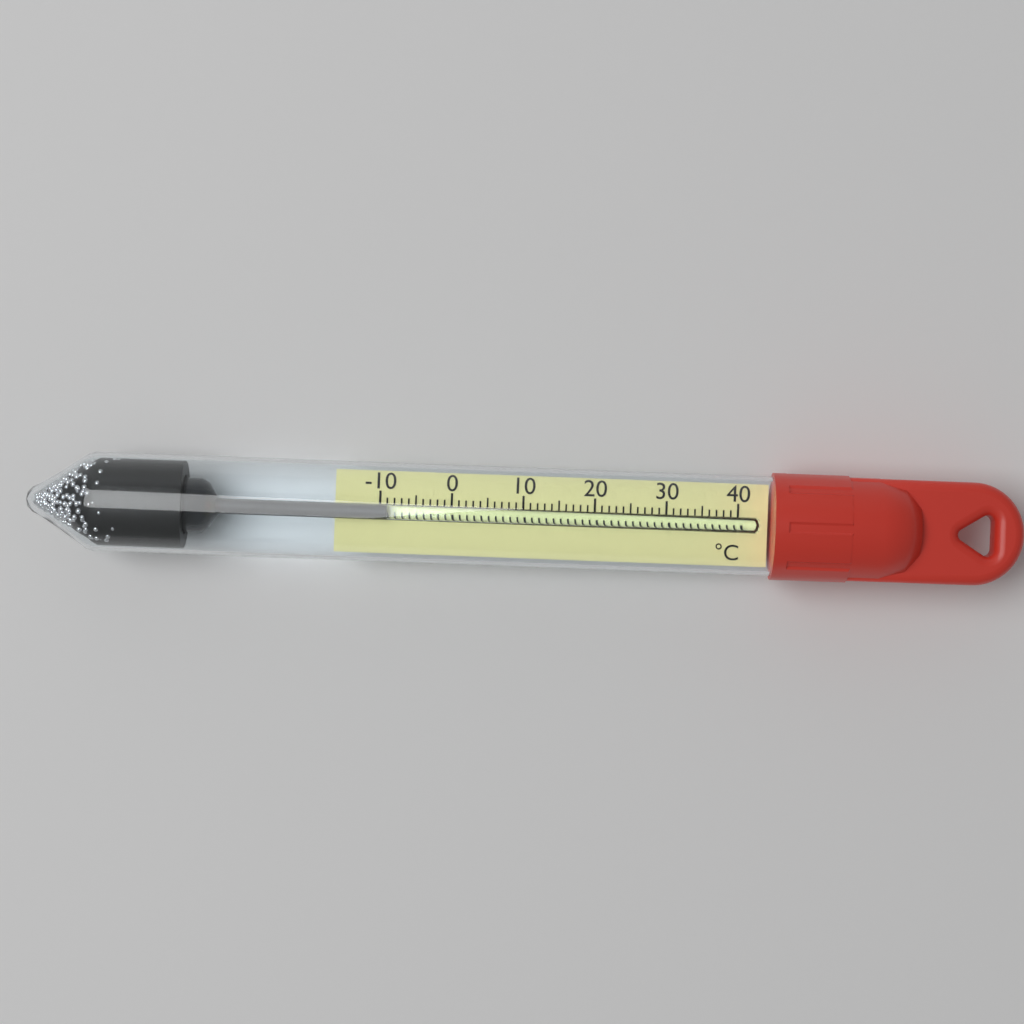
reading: -9 °C
